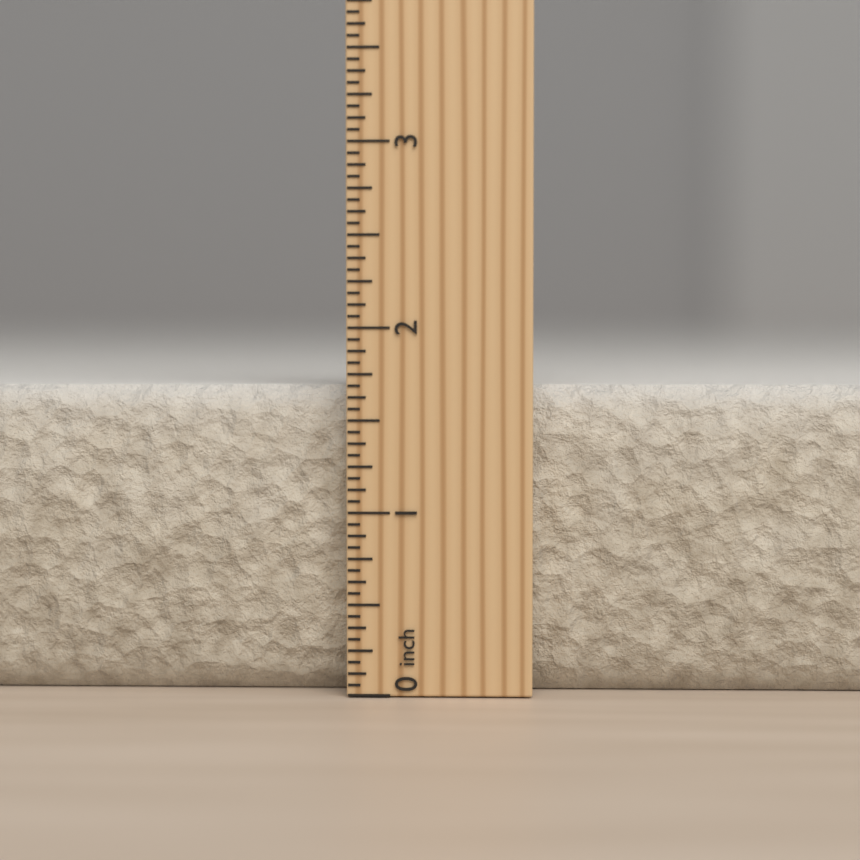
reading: 1.6875 inch
